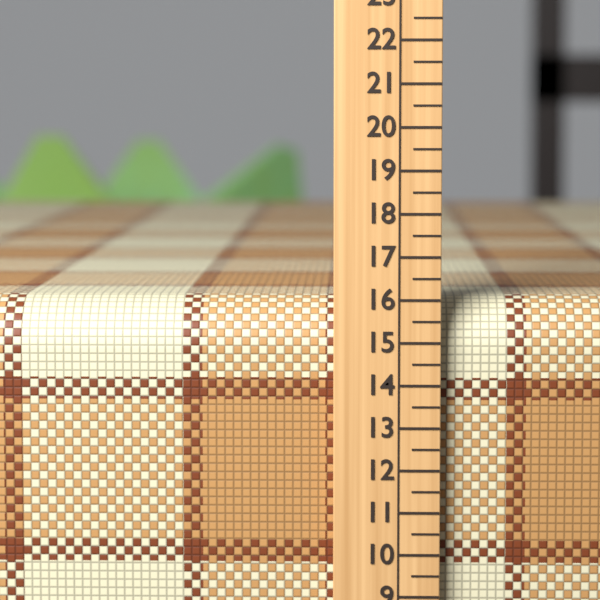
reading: 16.0 (no unit)
